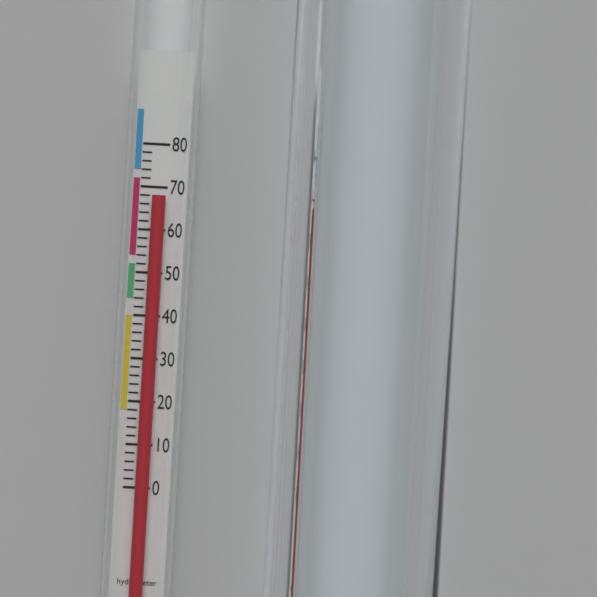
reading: 68 (no unit)
